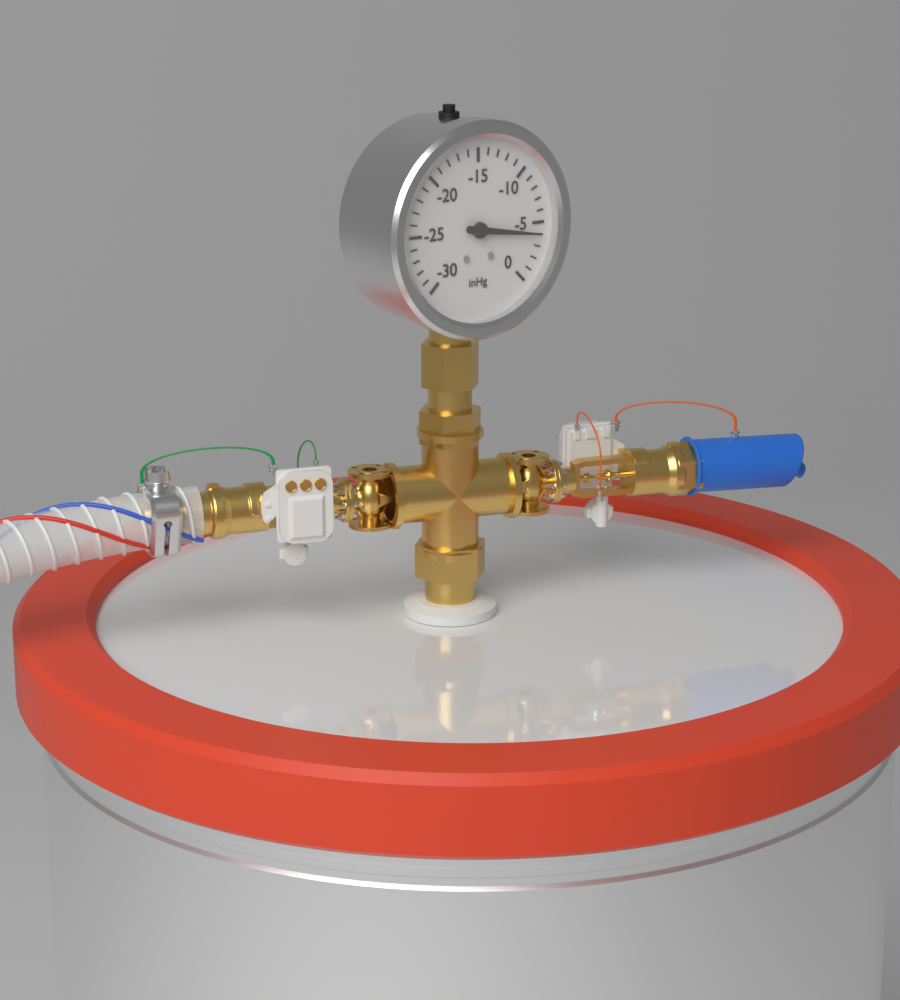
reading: -4 inHg
